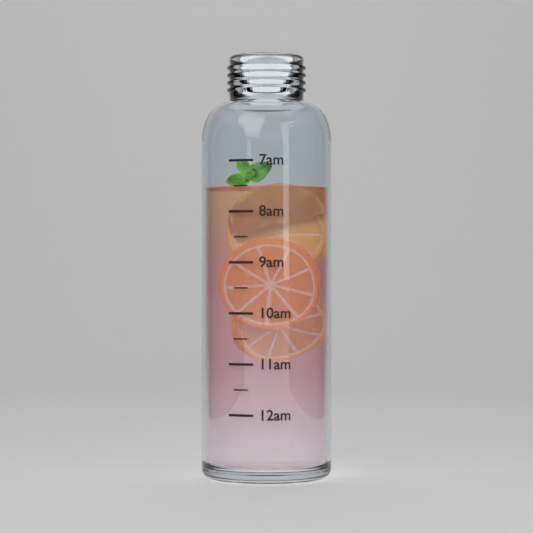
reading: 7.5 am
